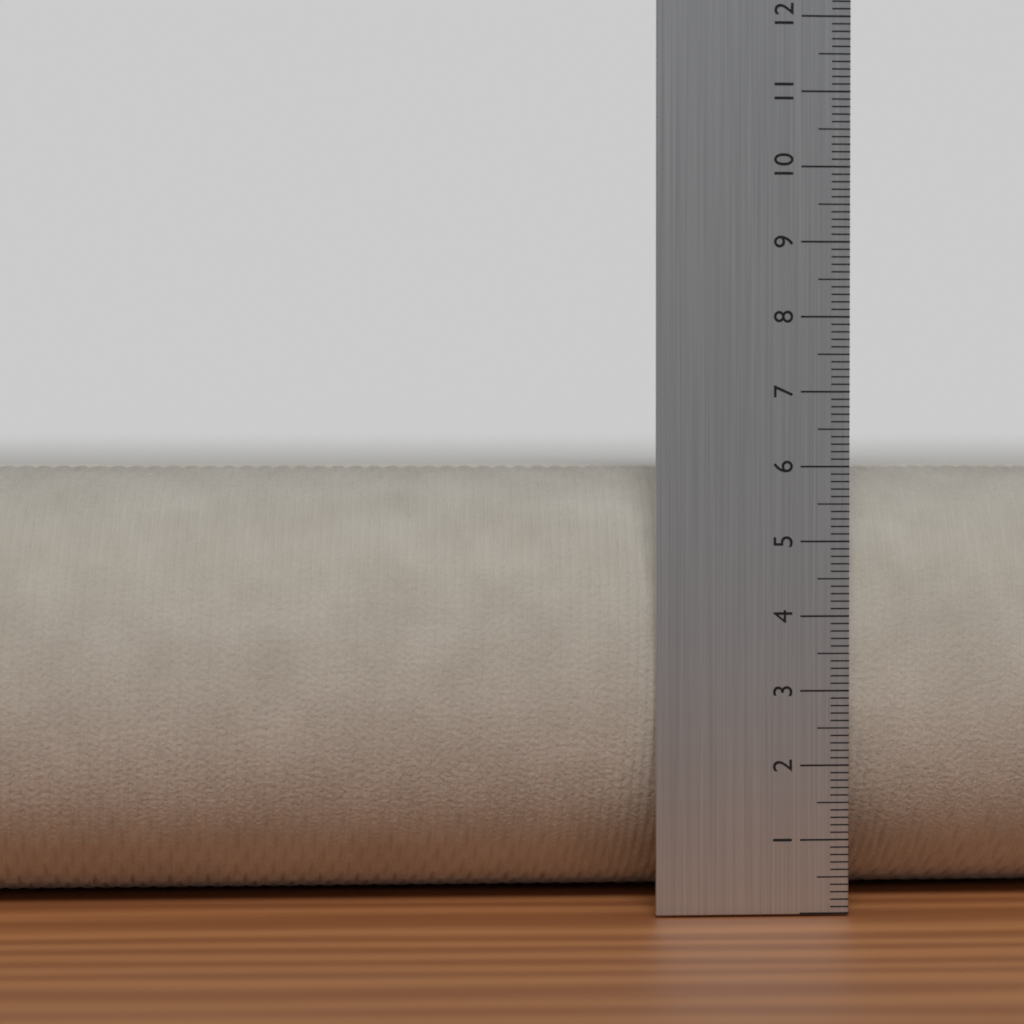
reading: 6.0 cm
